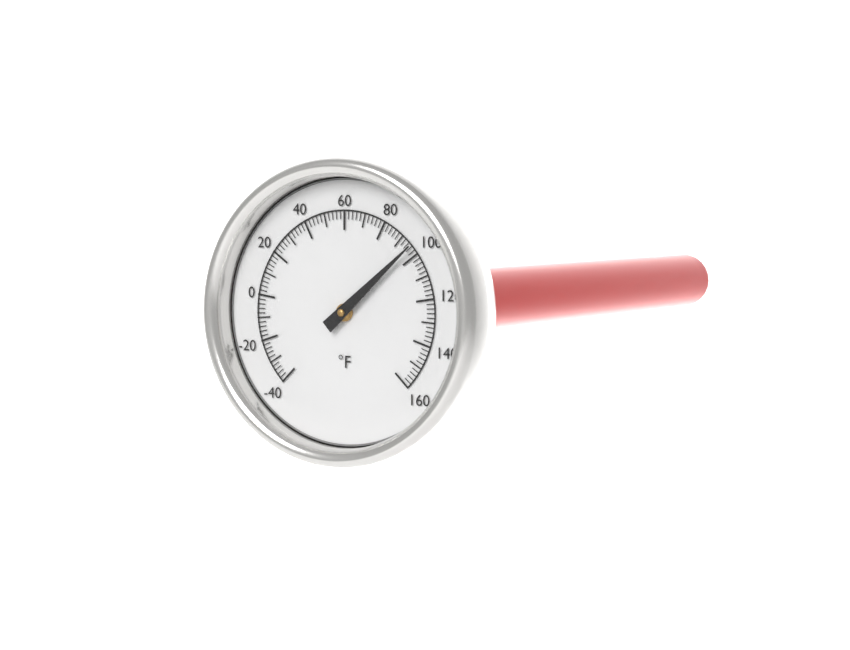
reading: 96 °F
